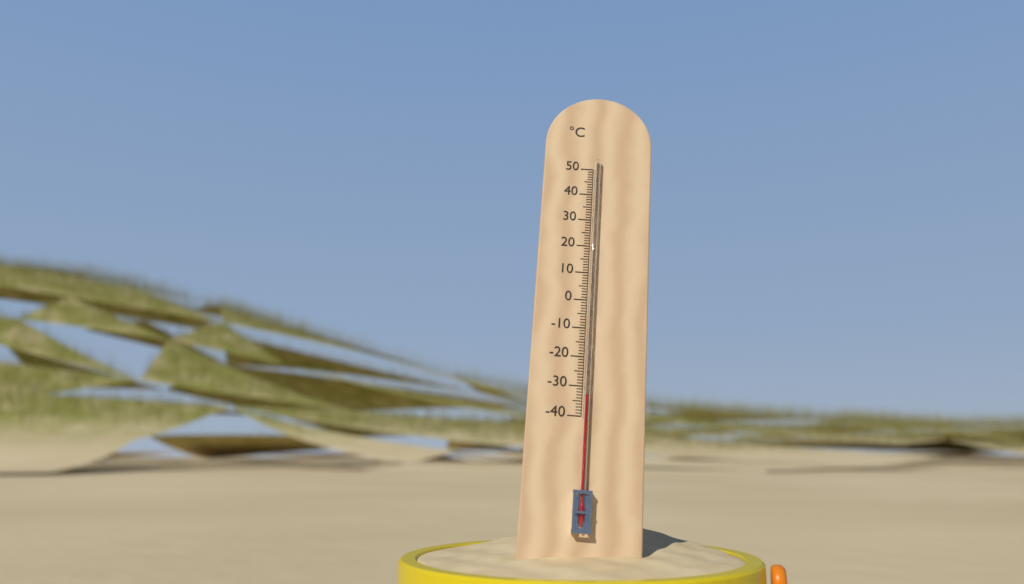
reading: -33 °C
